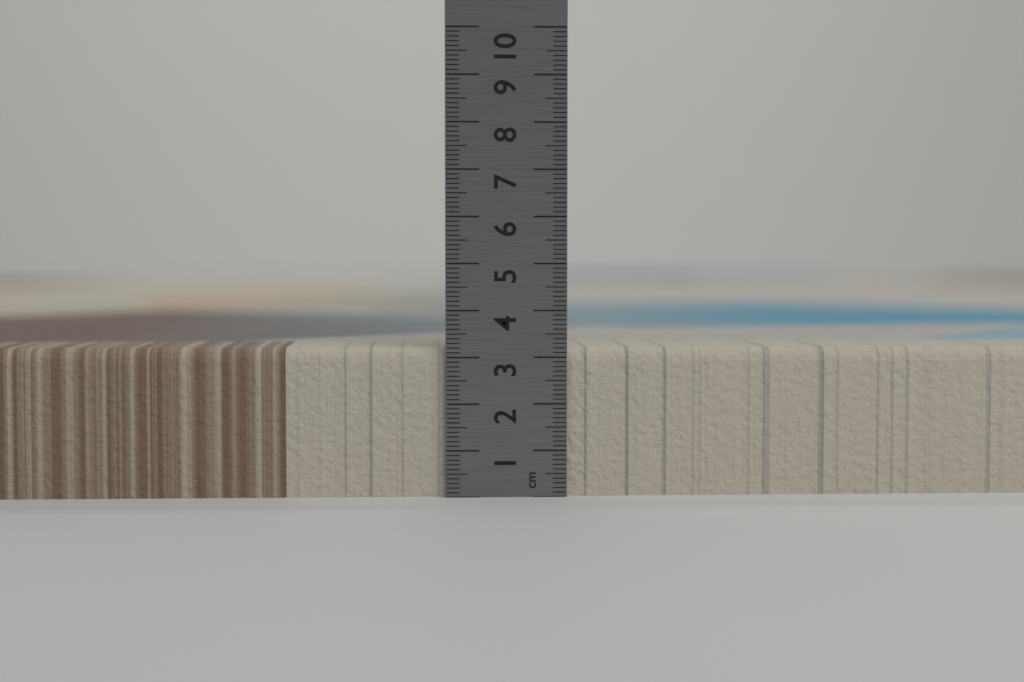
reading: 3.2 cm
